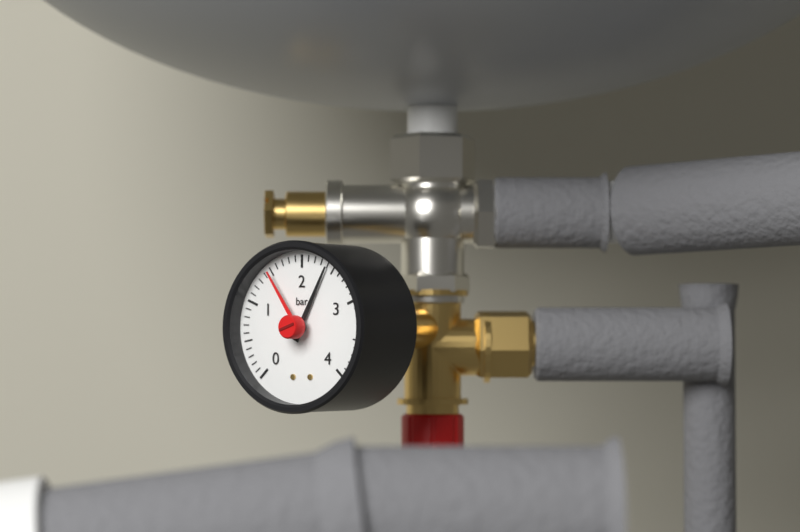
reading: 2.4 bar
